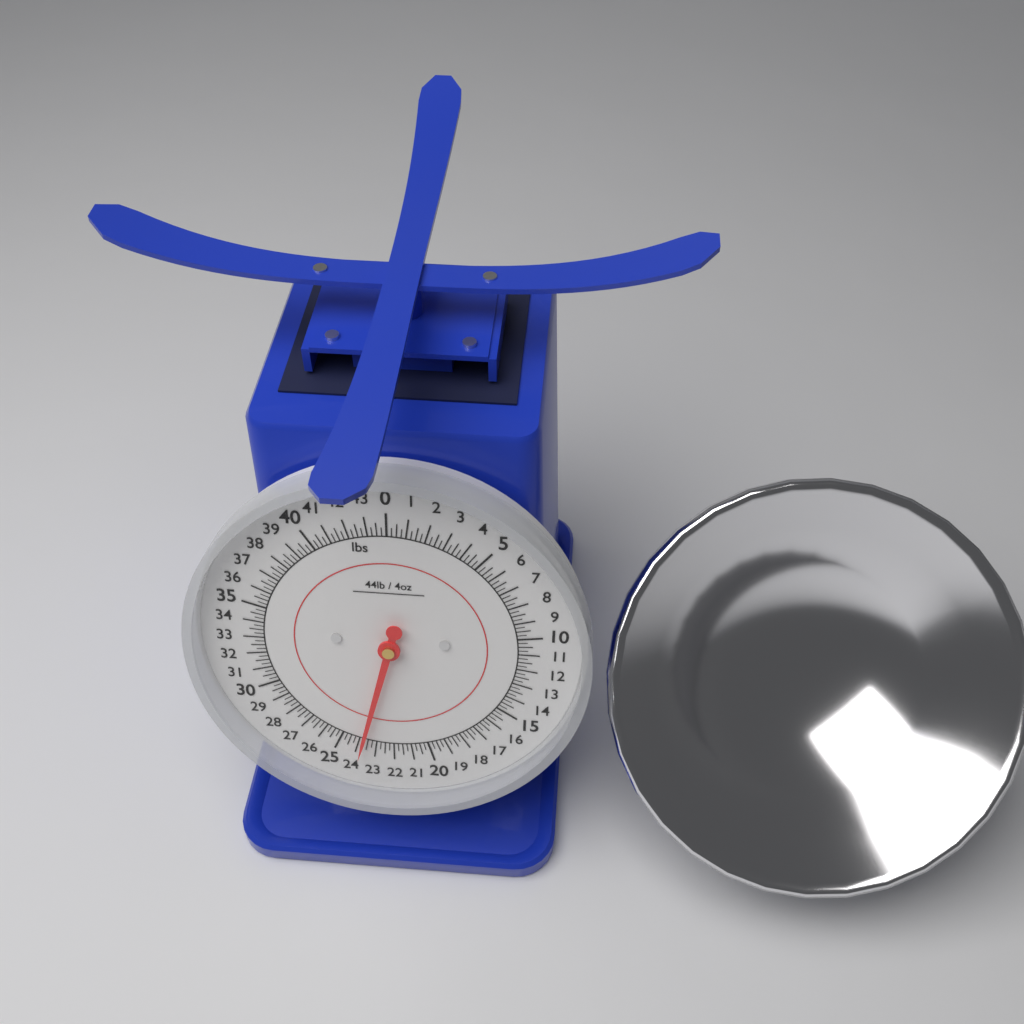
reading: 23.75 lbs
